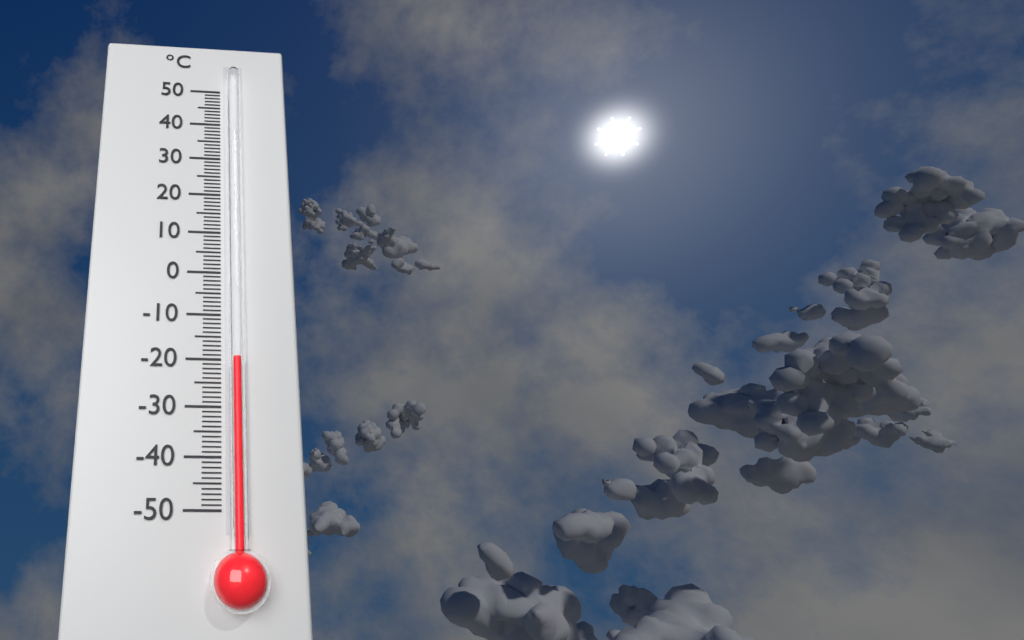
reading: -20 °C
